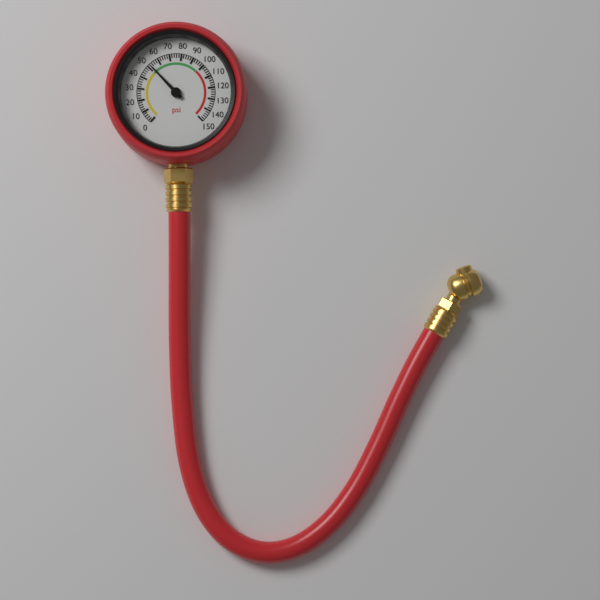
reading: 52 psi
